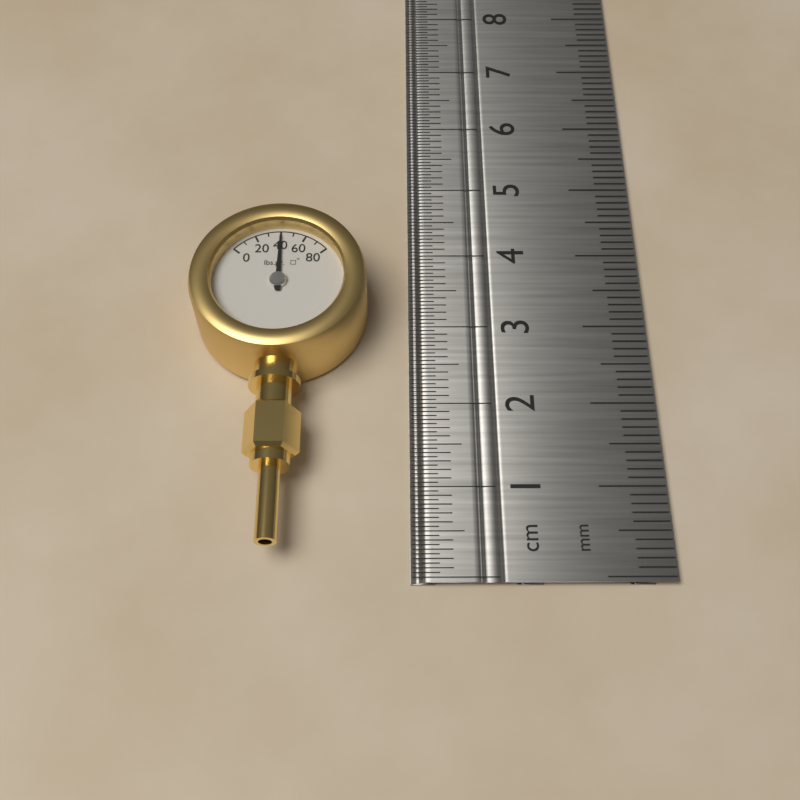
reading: 40 psi
